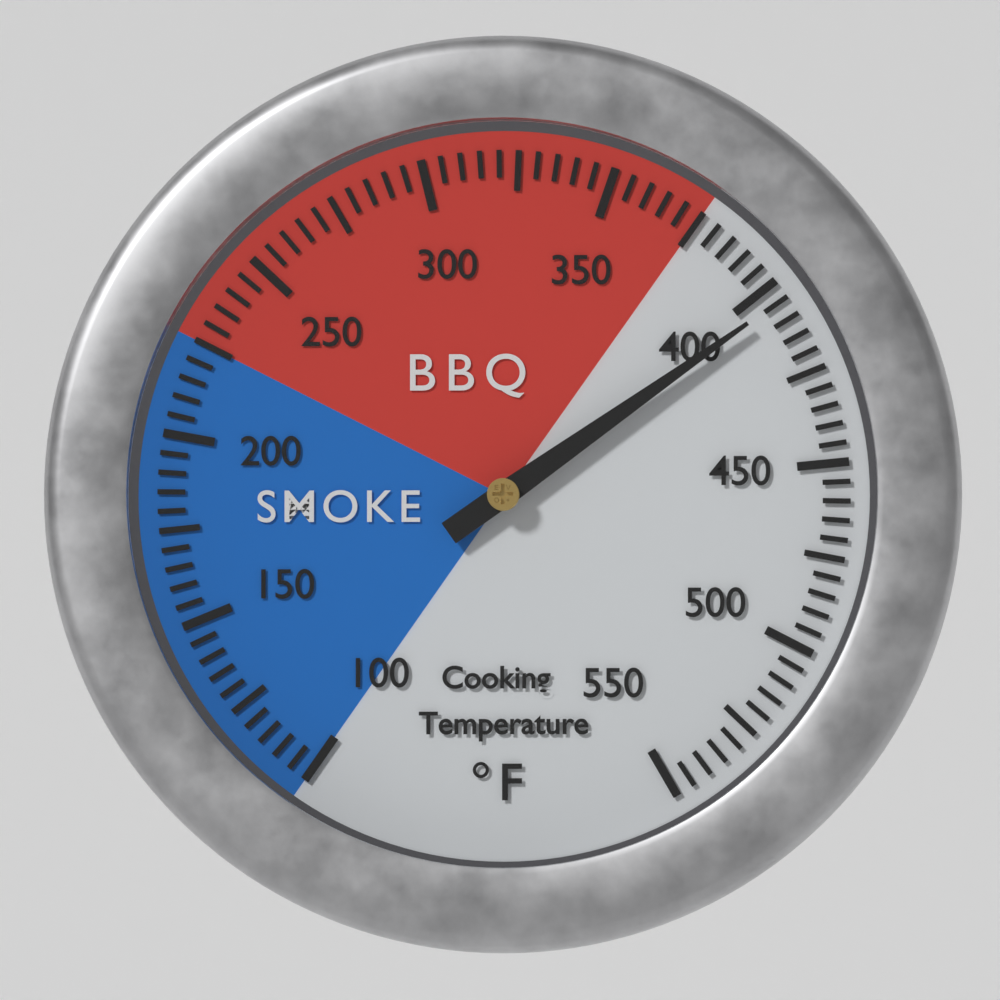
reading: 405 °F
